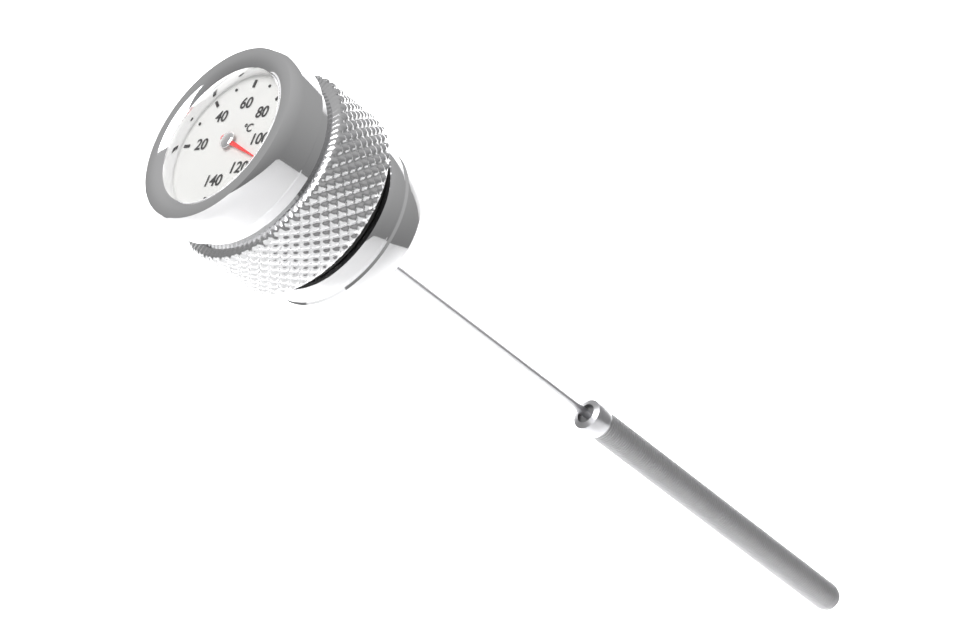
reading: 110 °C
